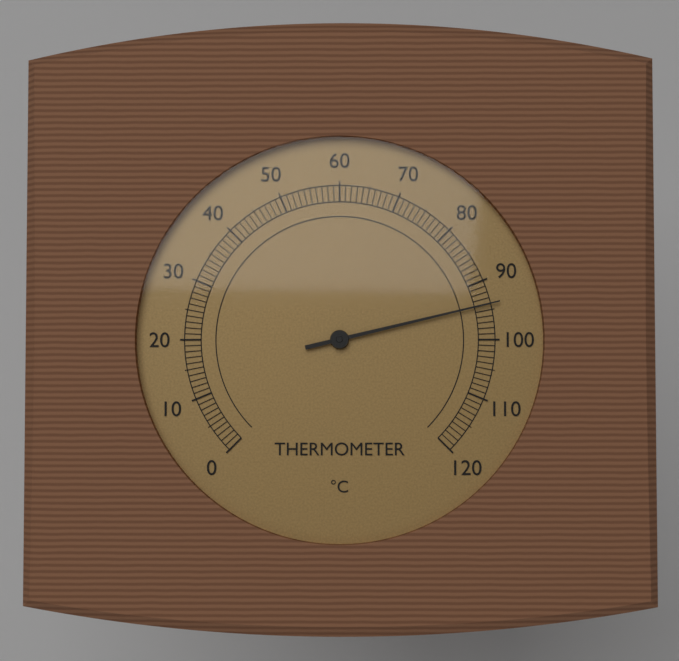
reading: 94 °C
